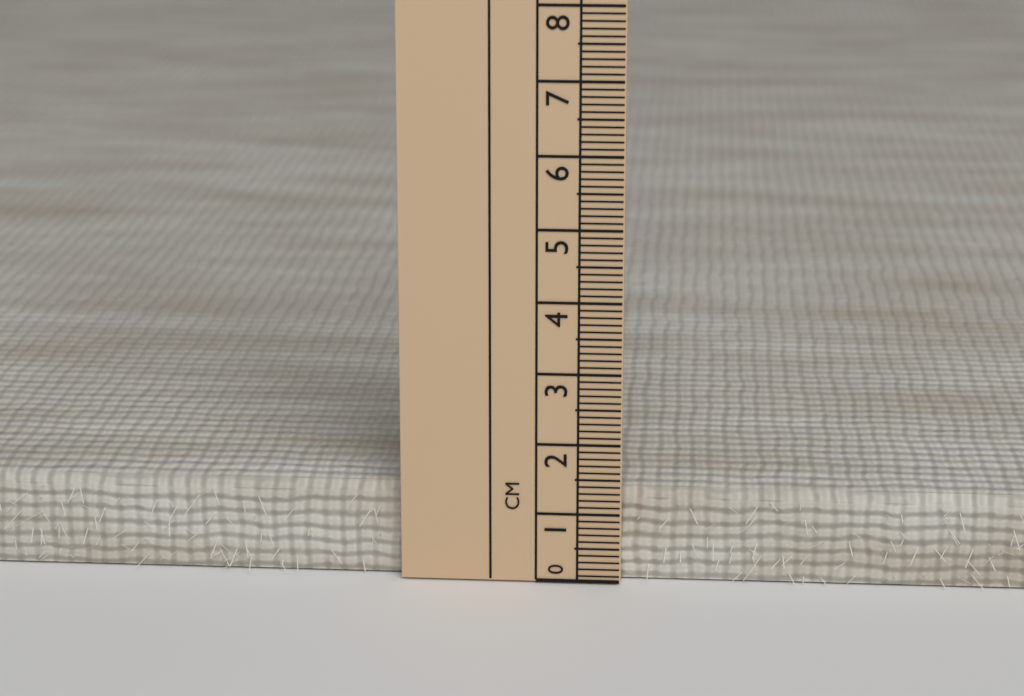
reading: 1.3 cm
